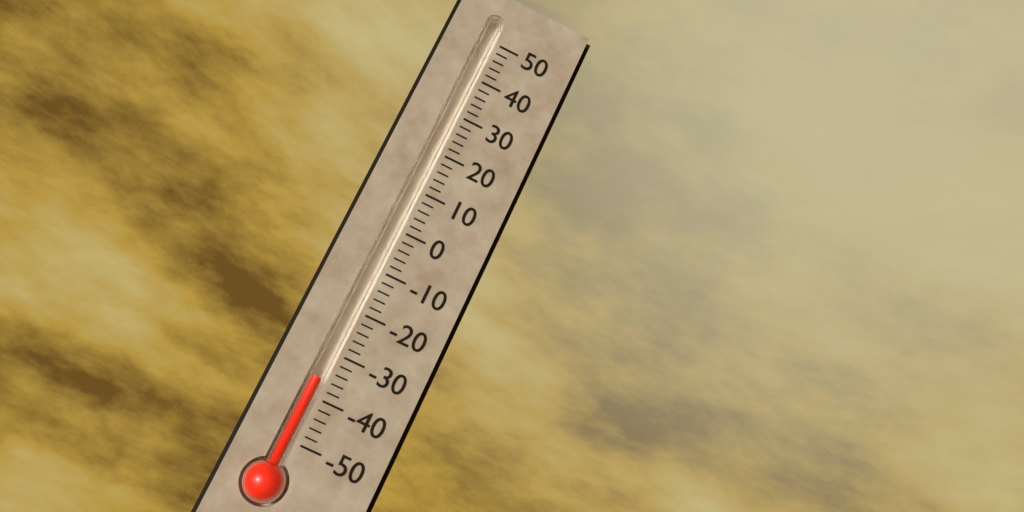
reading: -36 (no unit)
